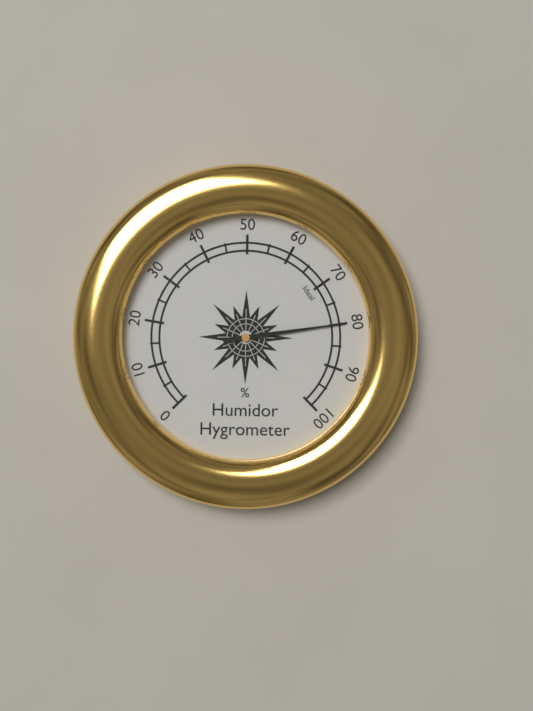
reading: 80 %
